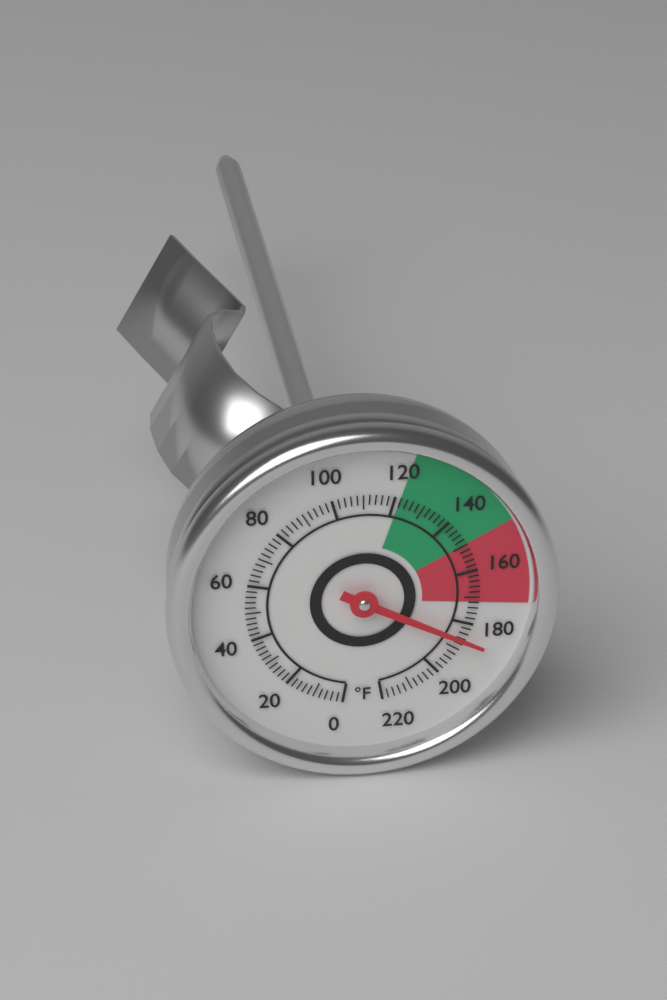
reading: 186 °F
